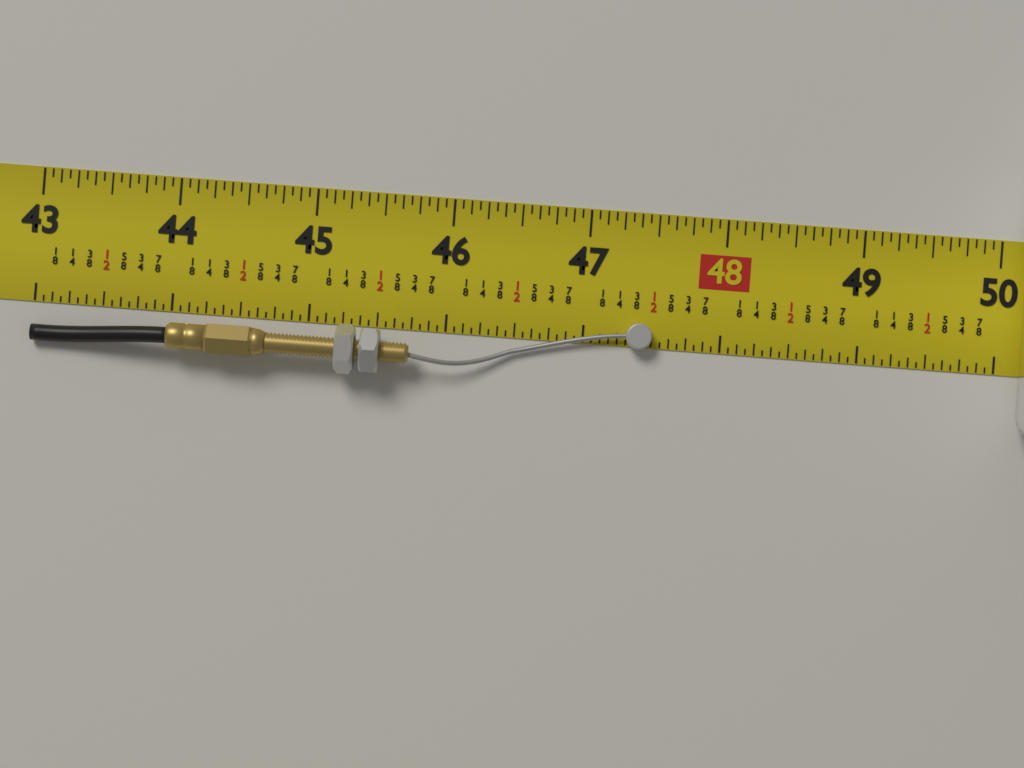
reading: 47.5000 in
